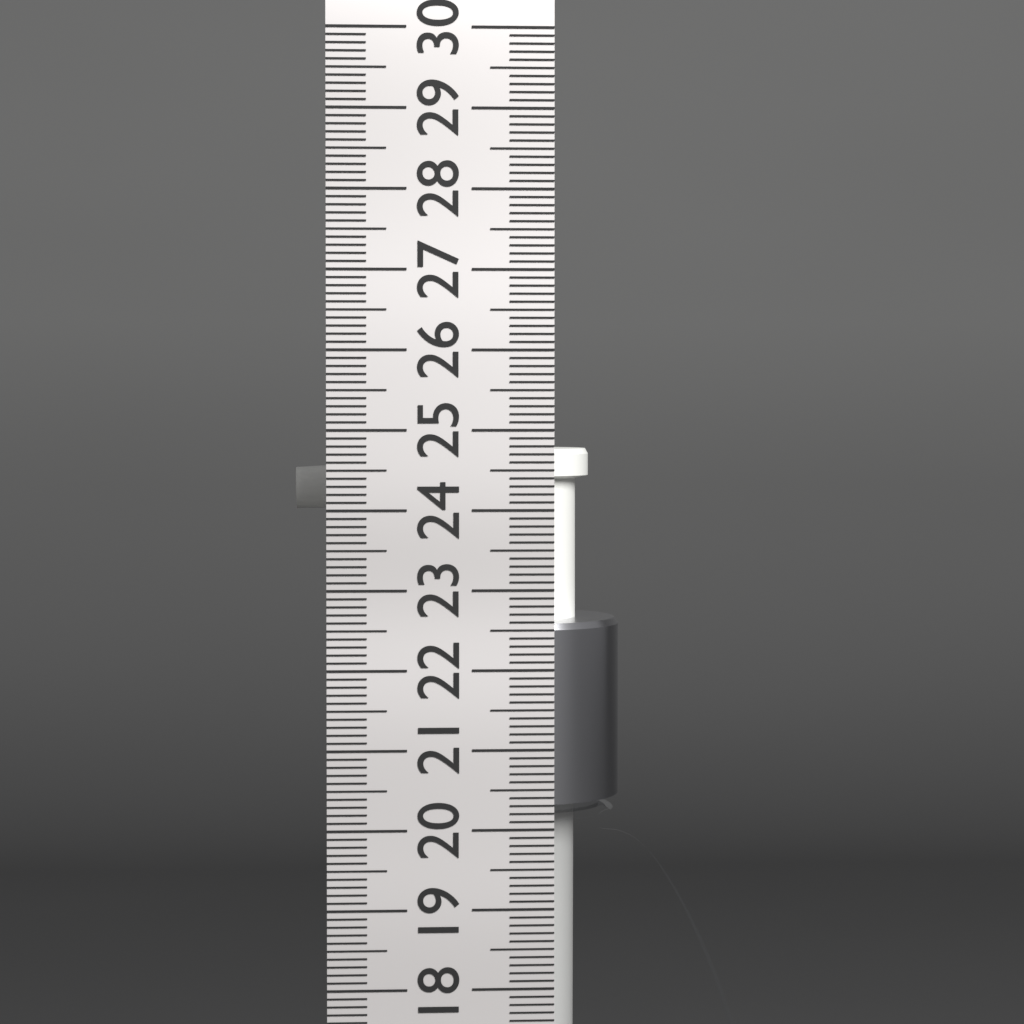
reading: 24.7 cm
